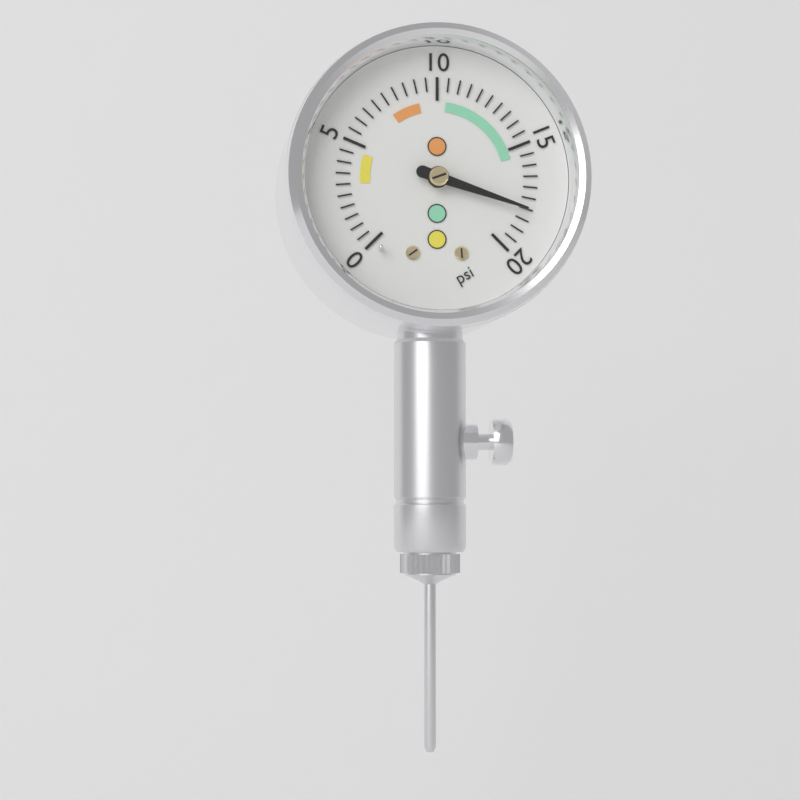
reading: 18.0 psi
